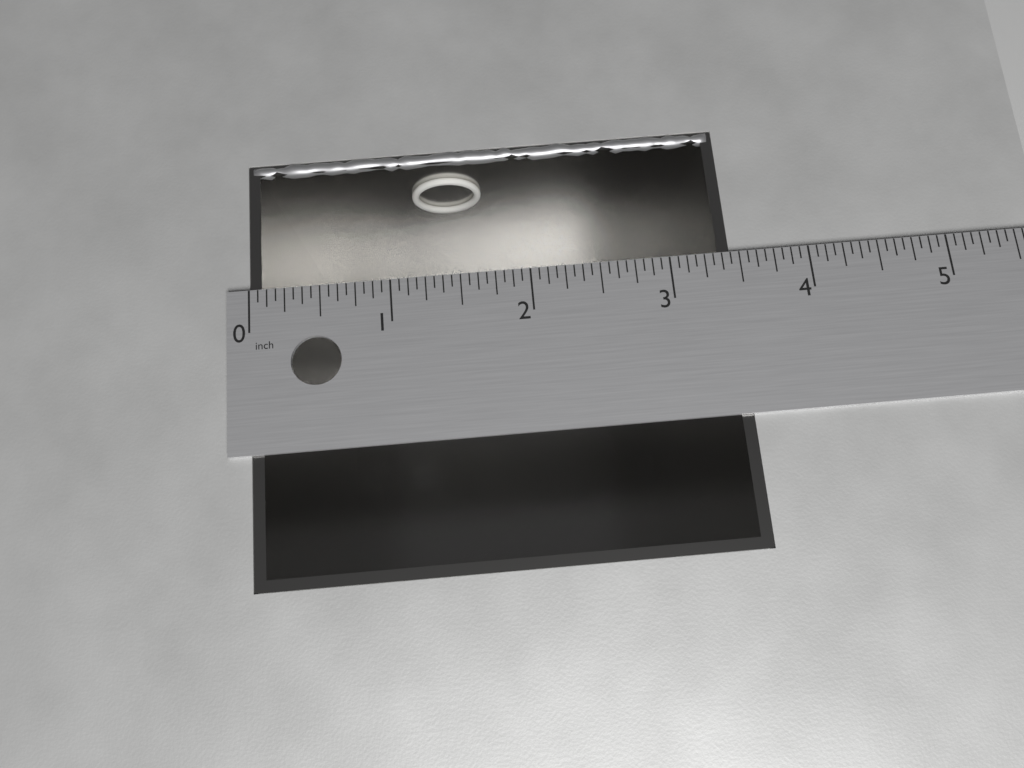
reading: 3.4375 in
